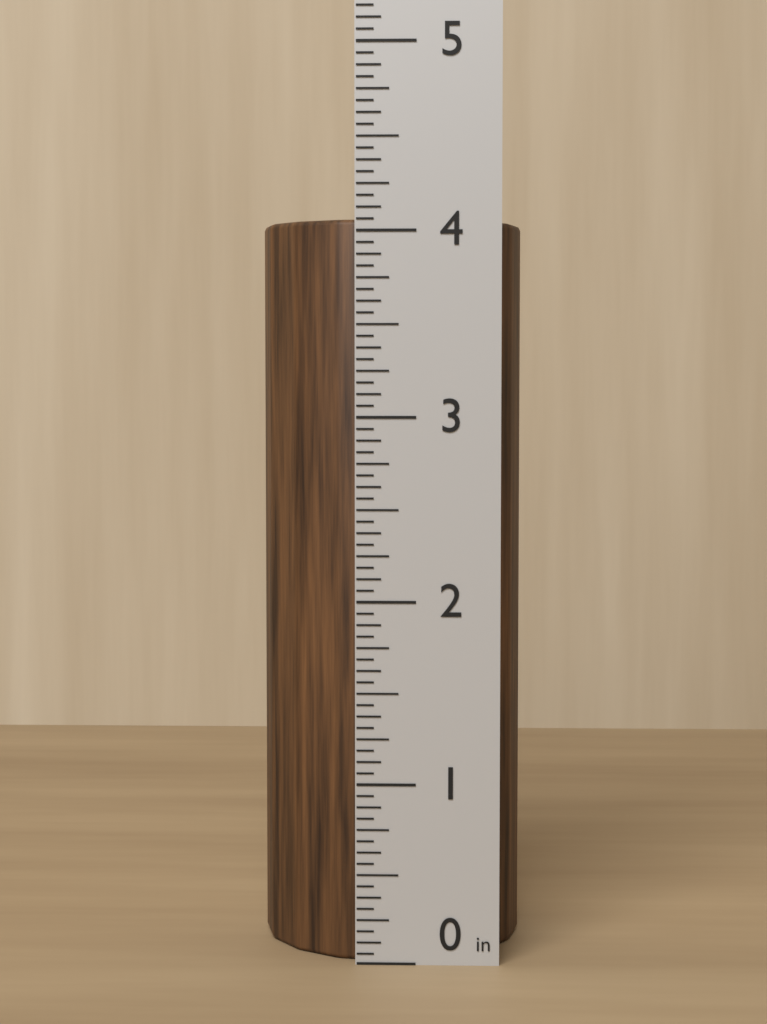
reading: 4.0625 in
